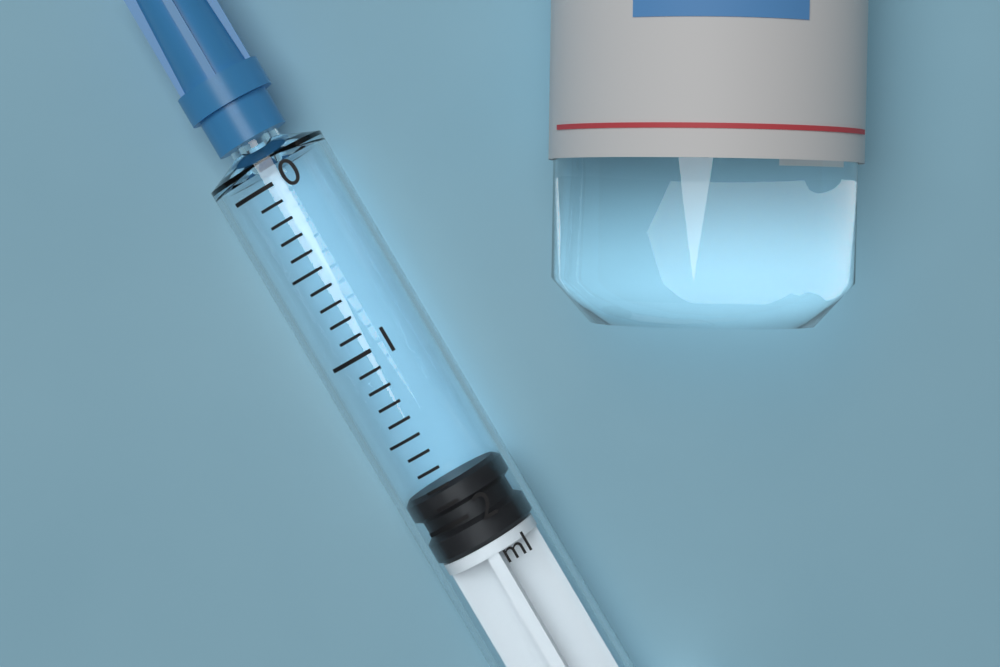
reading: 1.8 ml
